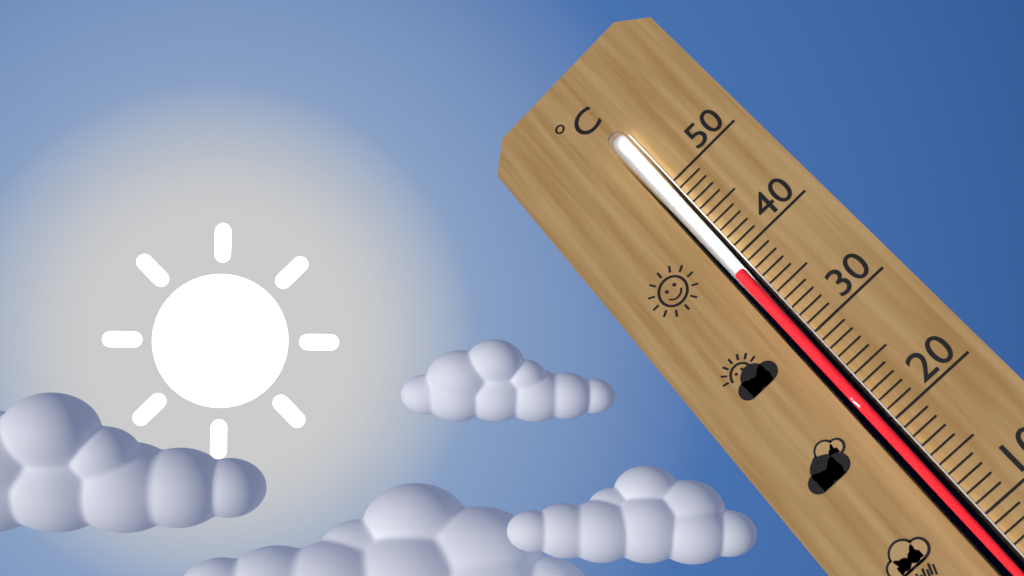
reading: 38 °C
